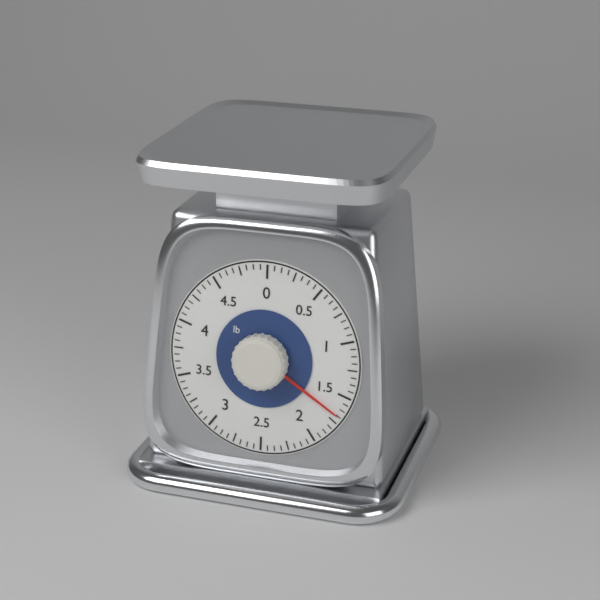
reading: 1.6875 lb
